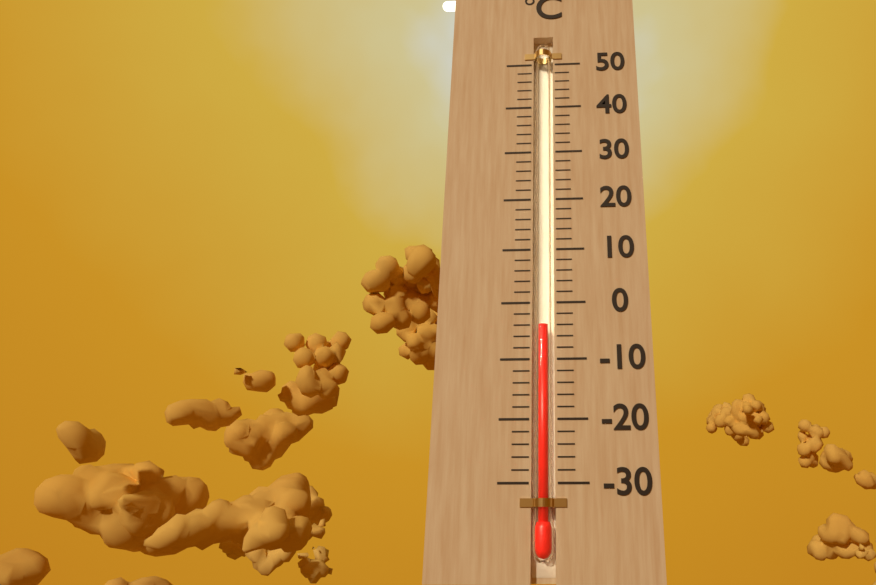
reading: -4 °C
